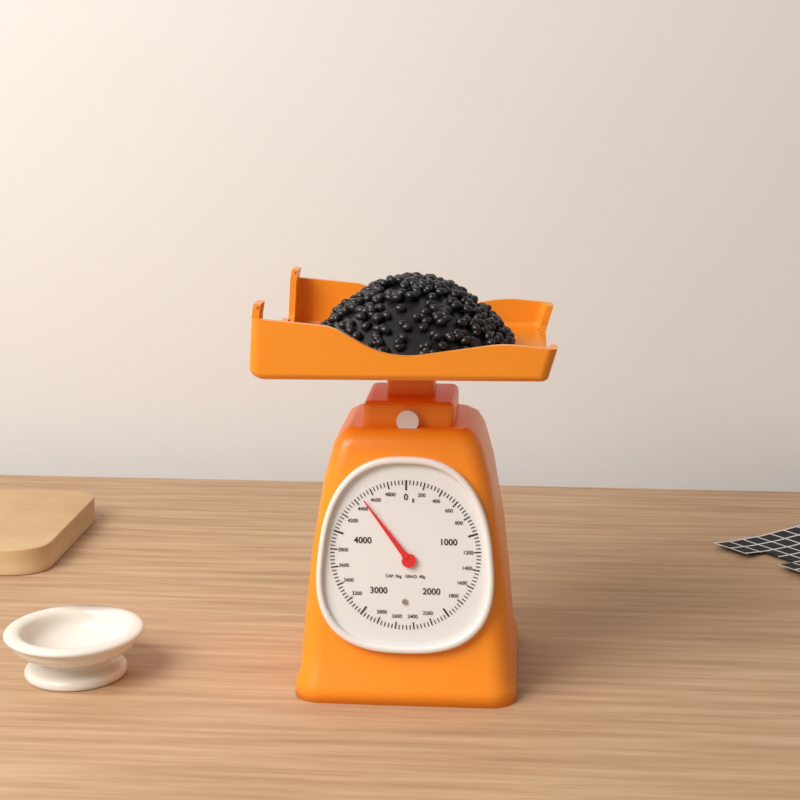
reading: 4480 g
